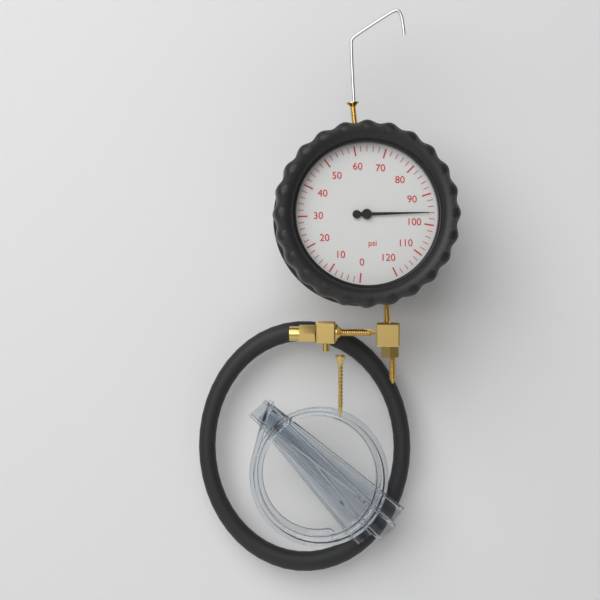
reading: 96 psi
